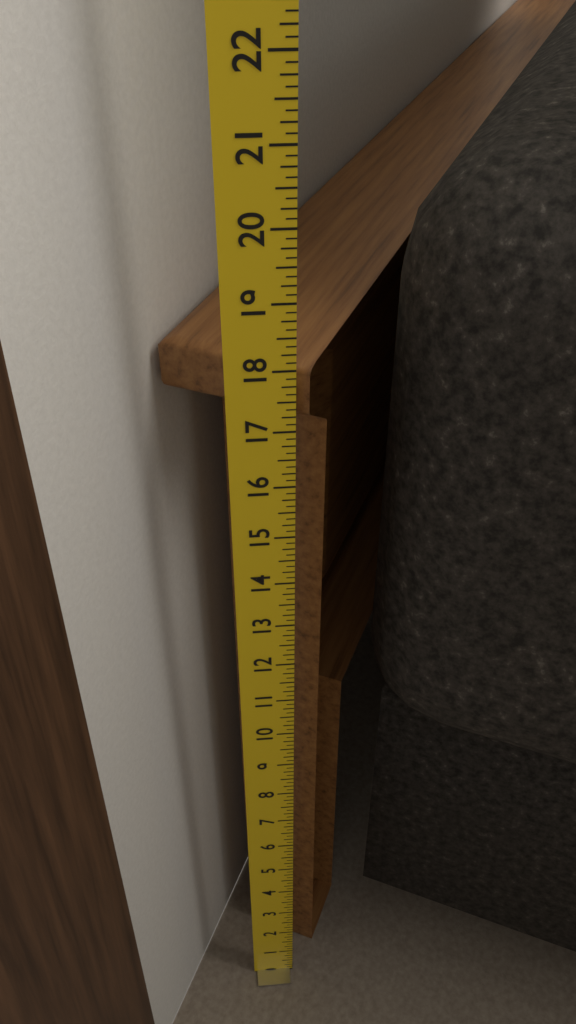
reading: 18.000 in
